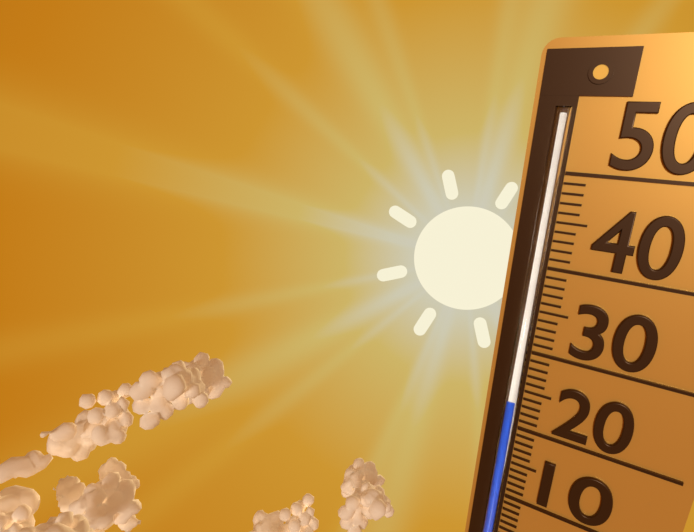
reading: 24 (no unit)
